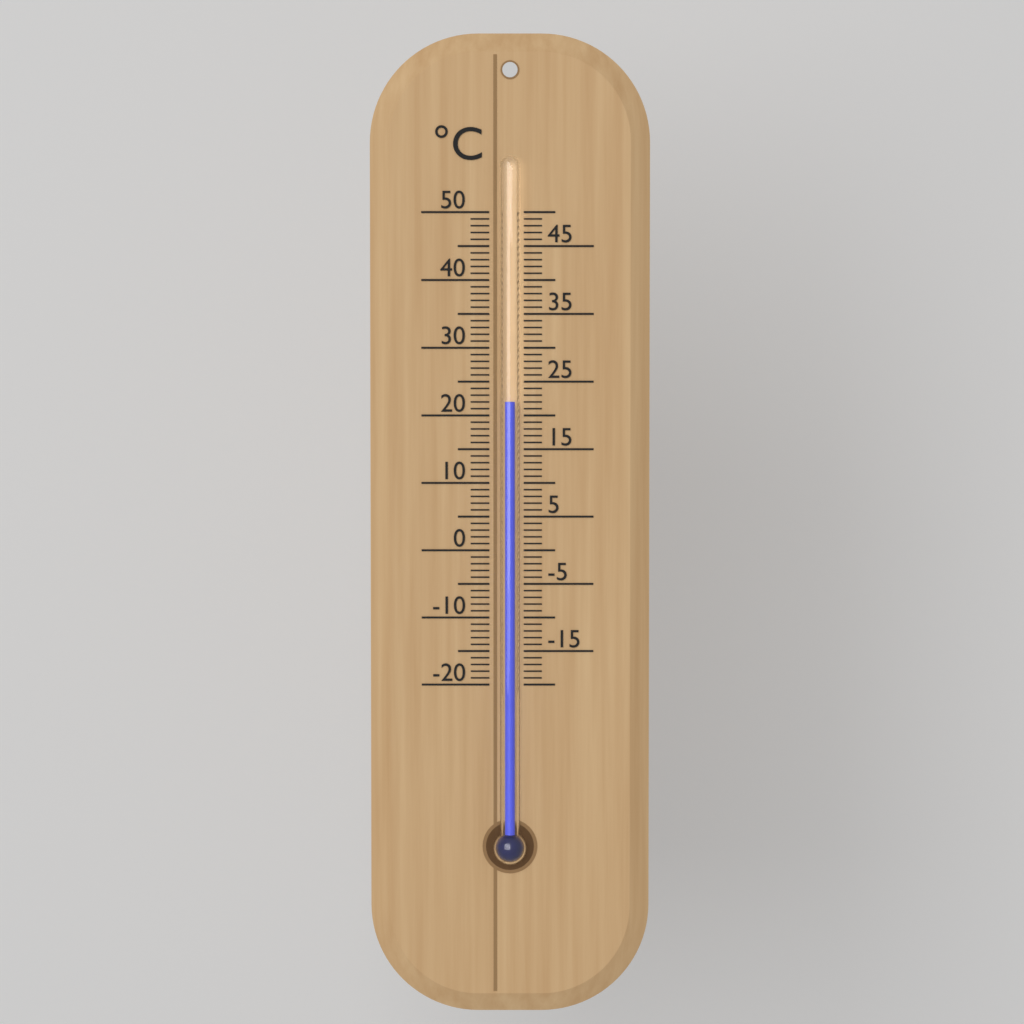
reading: 22 °C
